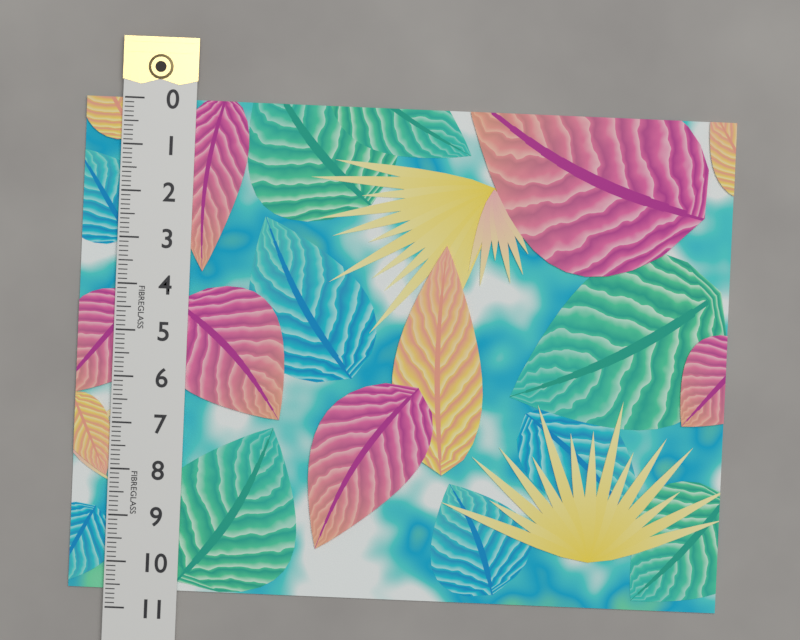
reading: 10.6 (no unit)
